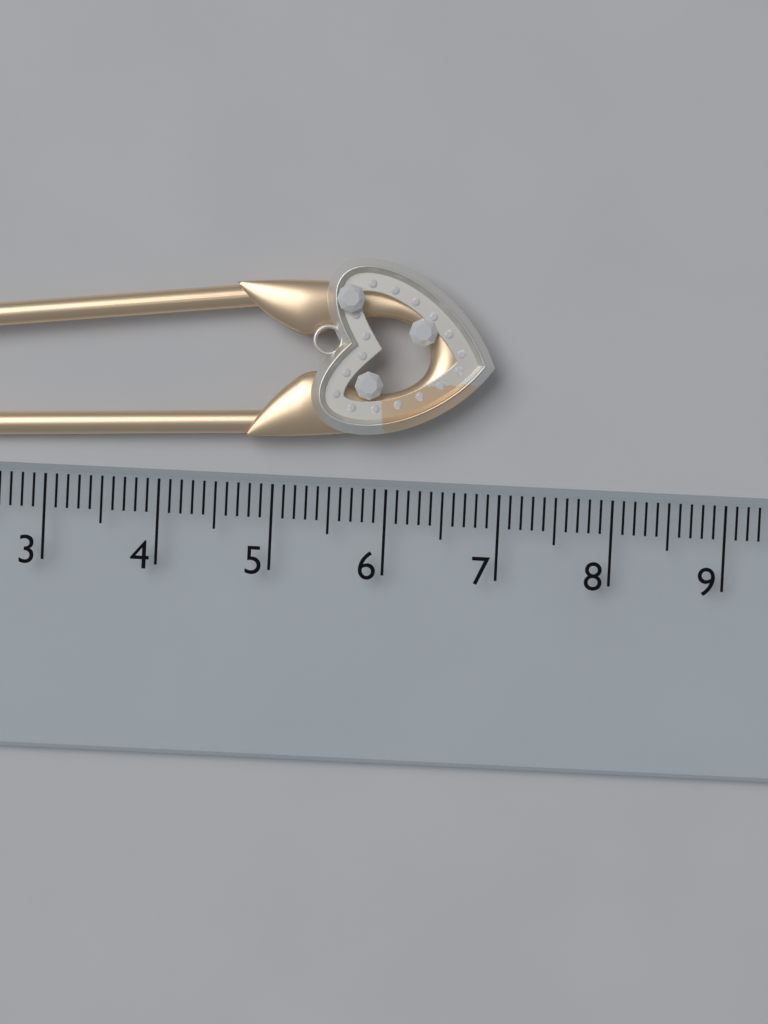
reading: 6.9 cm
